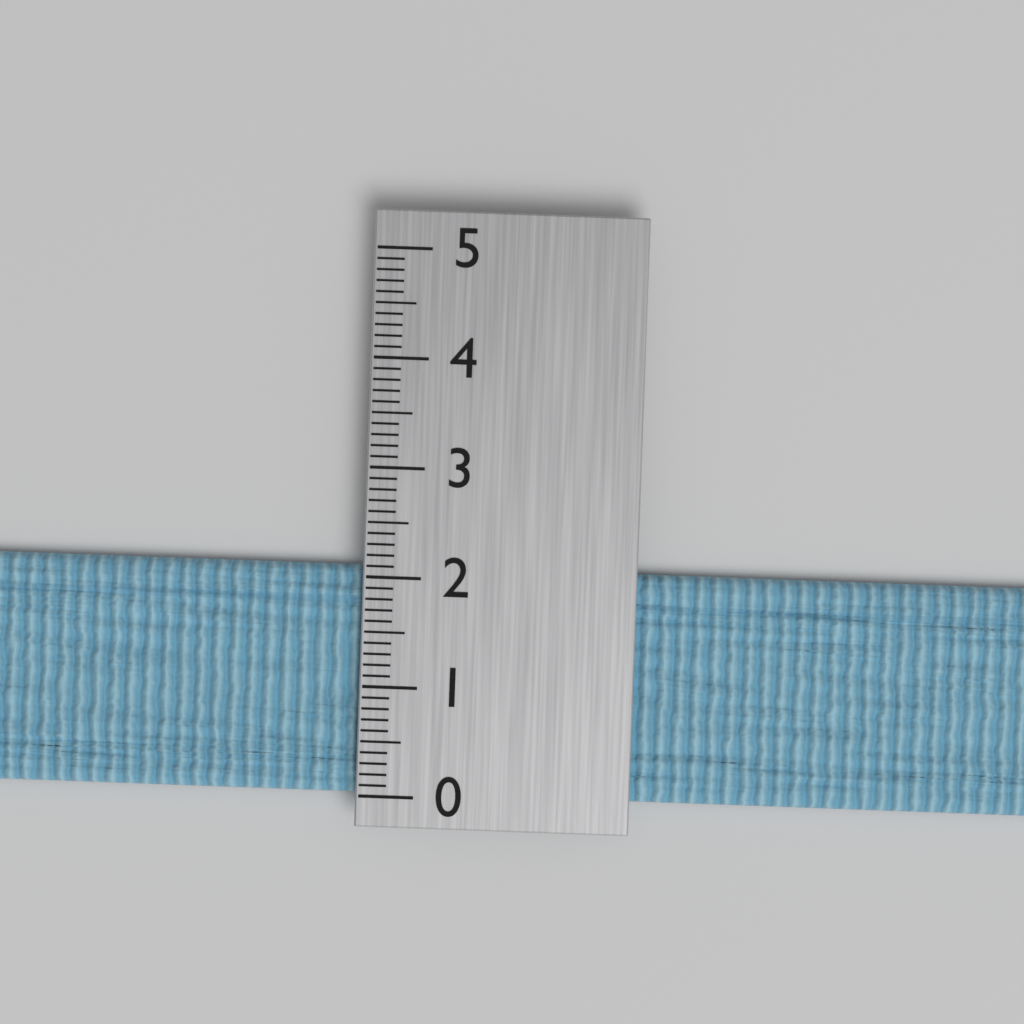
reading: 2.1 (no unit)
